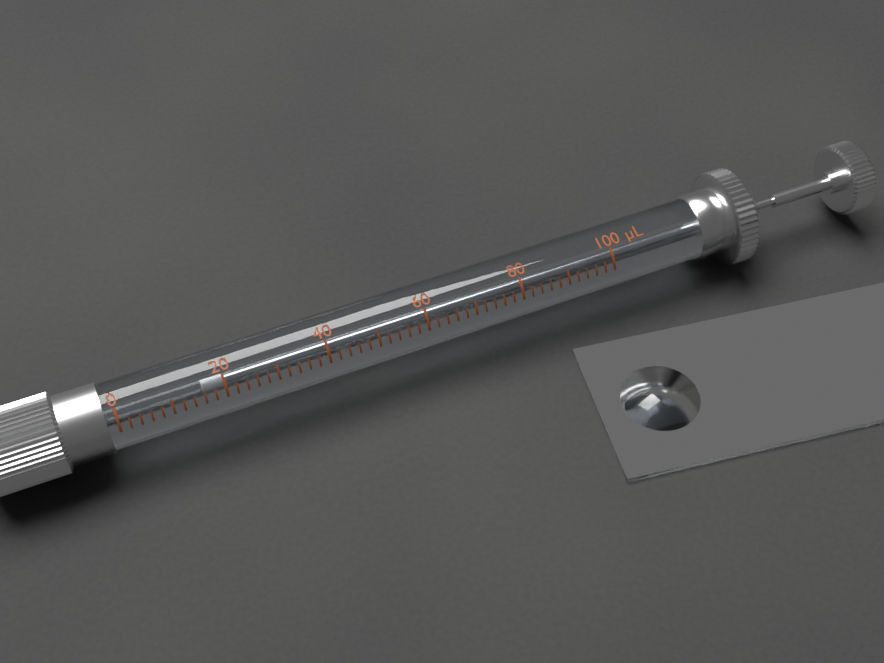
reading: 16 µL
